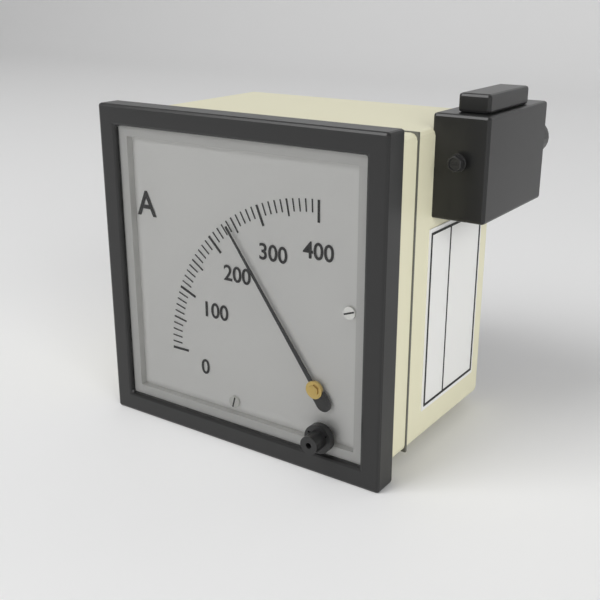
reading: 240 A
